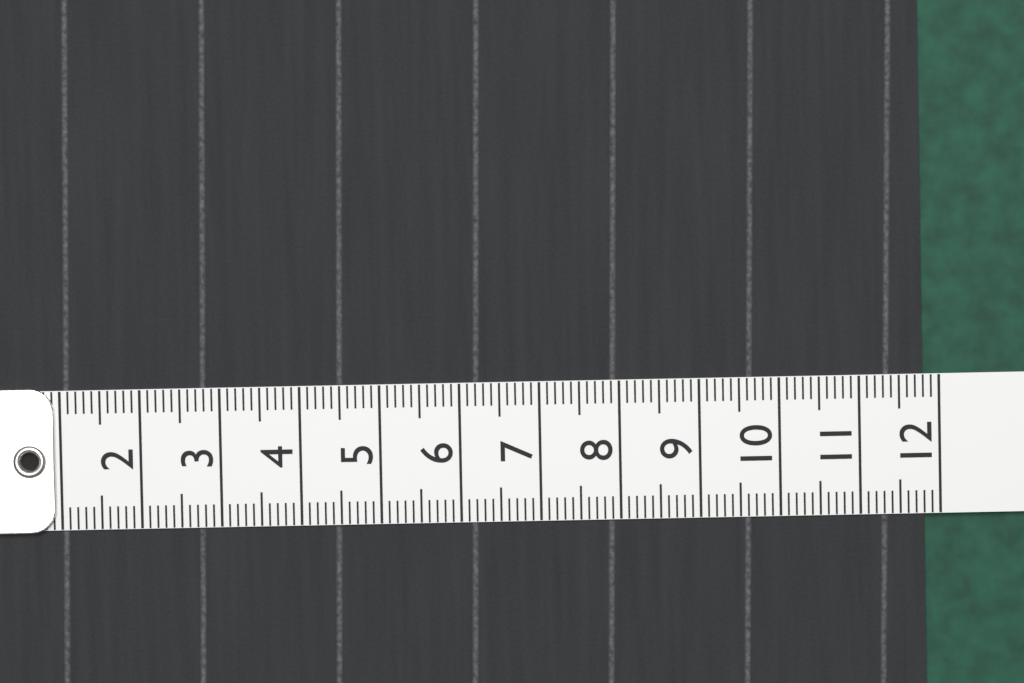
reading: 11.8 (no unit)
